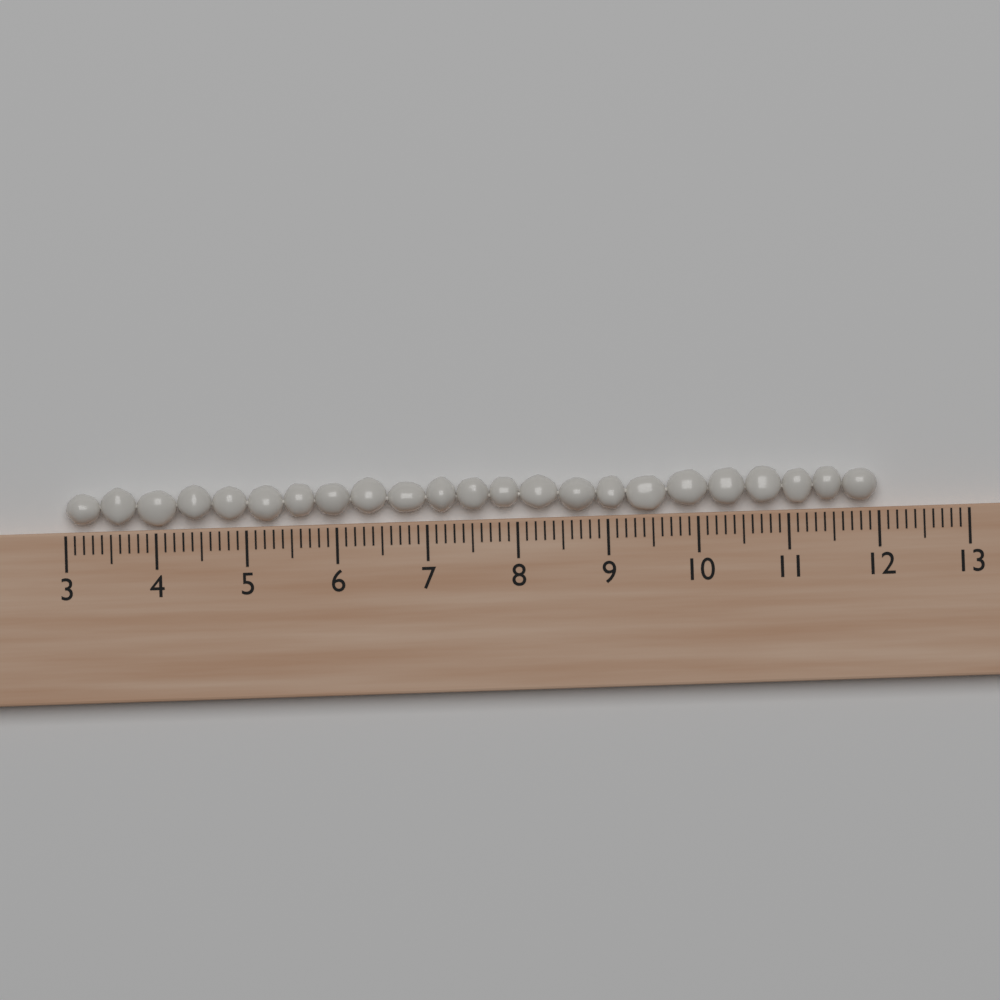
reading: 12.0 (no unit)
